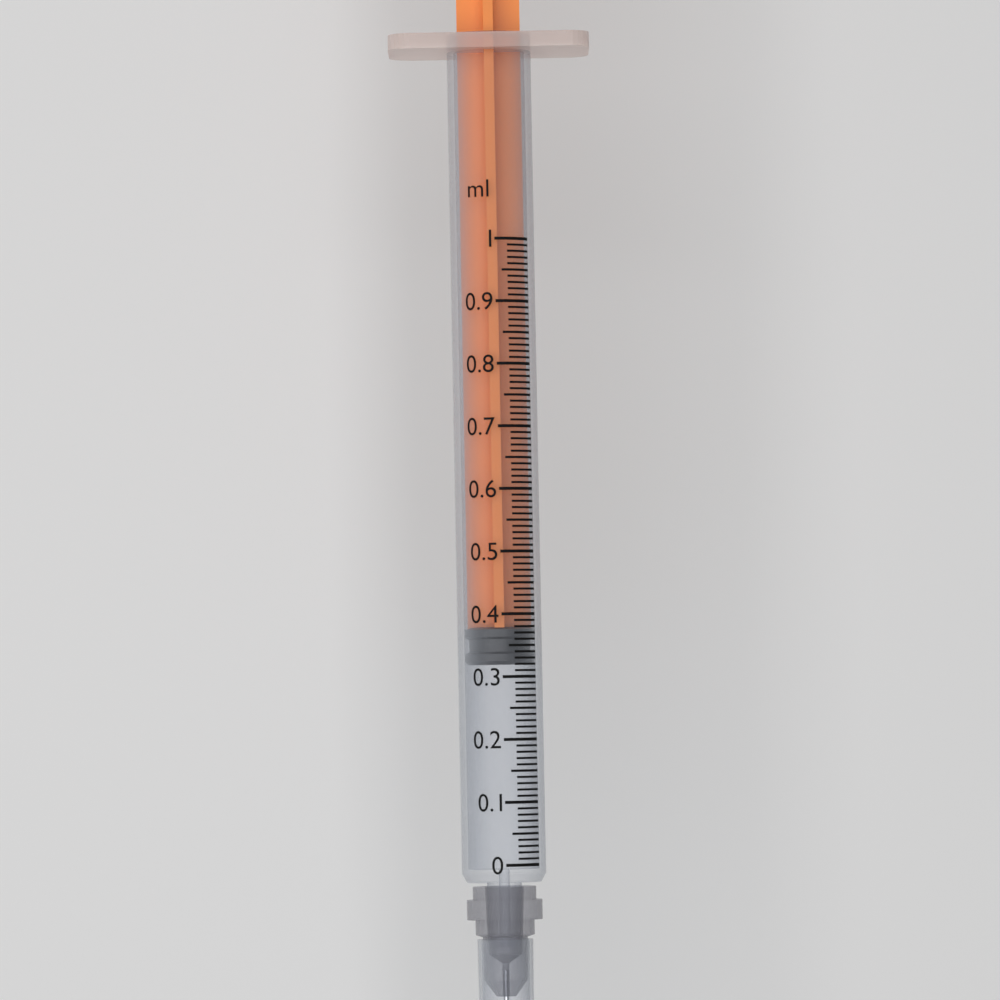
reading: 0.32 ml
